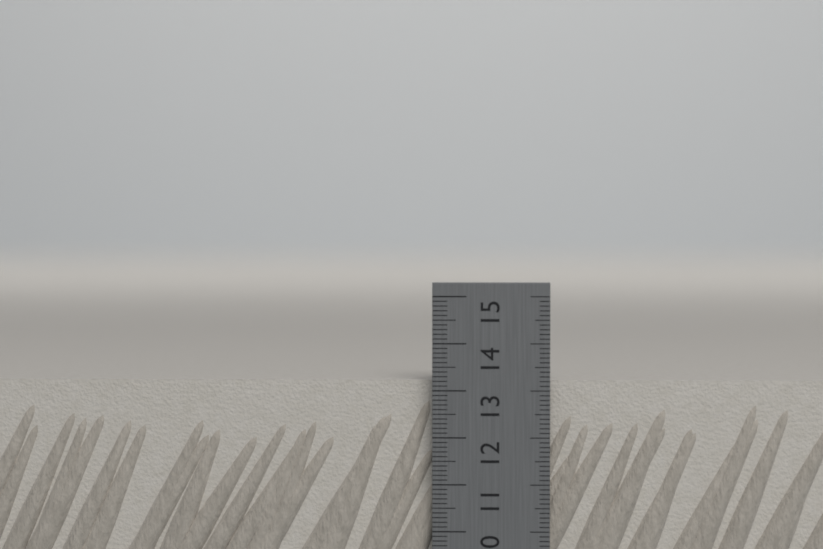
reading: 13.2 cm
